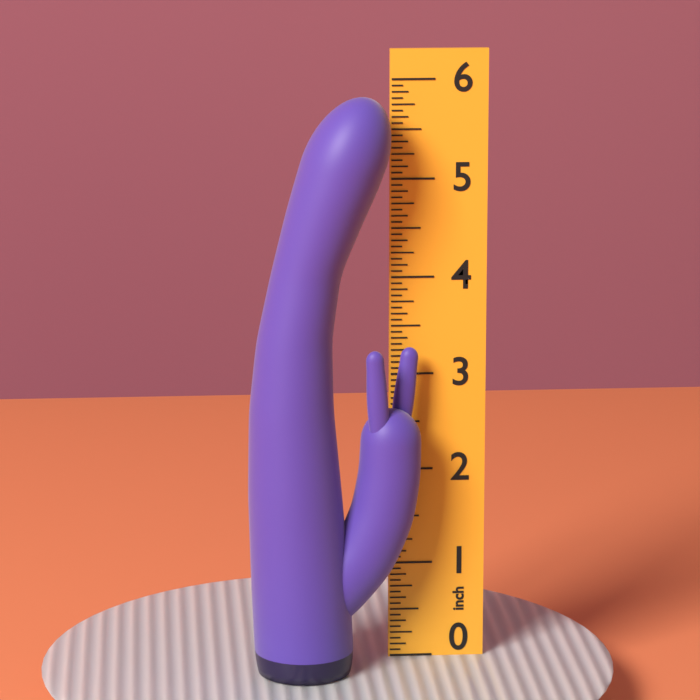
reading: 5.8750 inch
